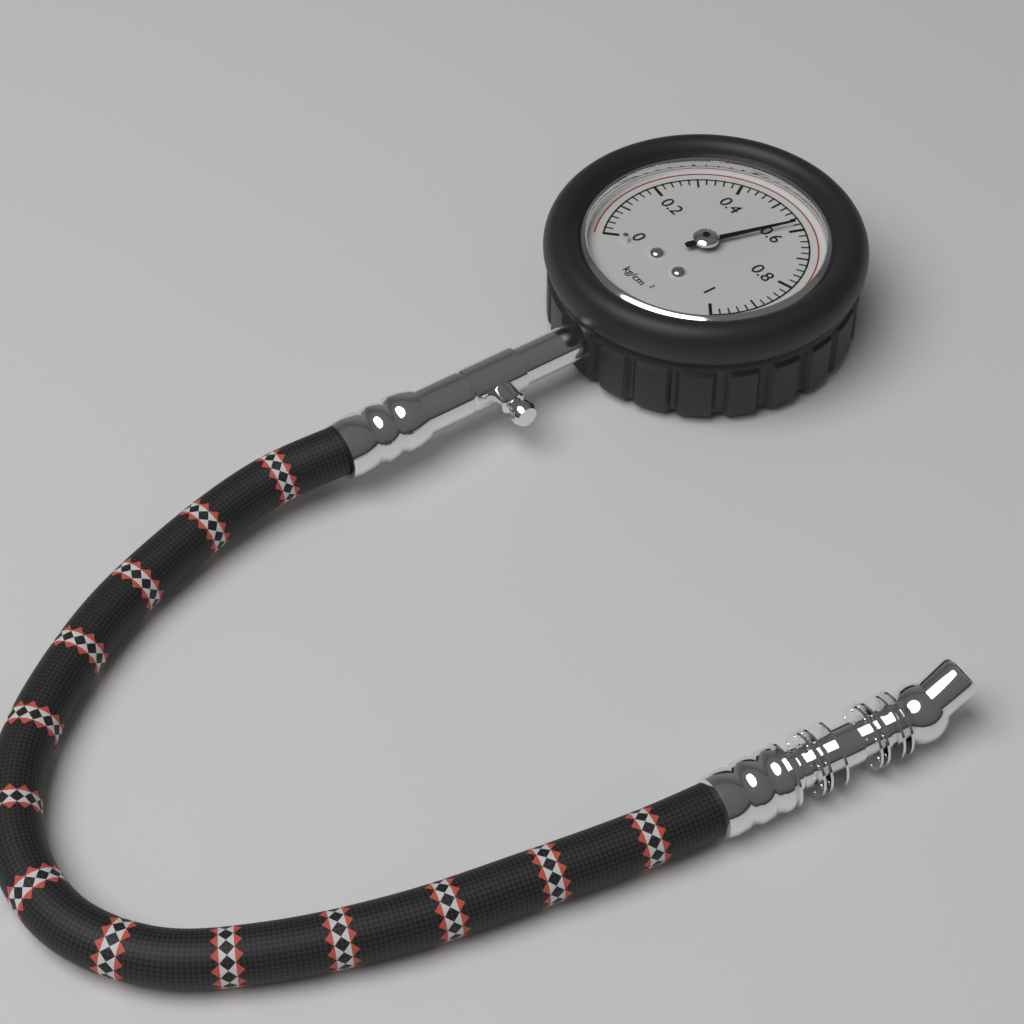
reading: 0.58 kg/cm²
